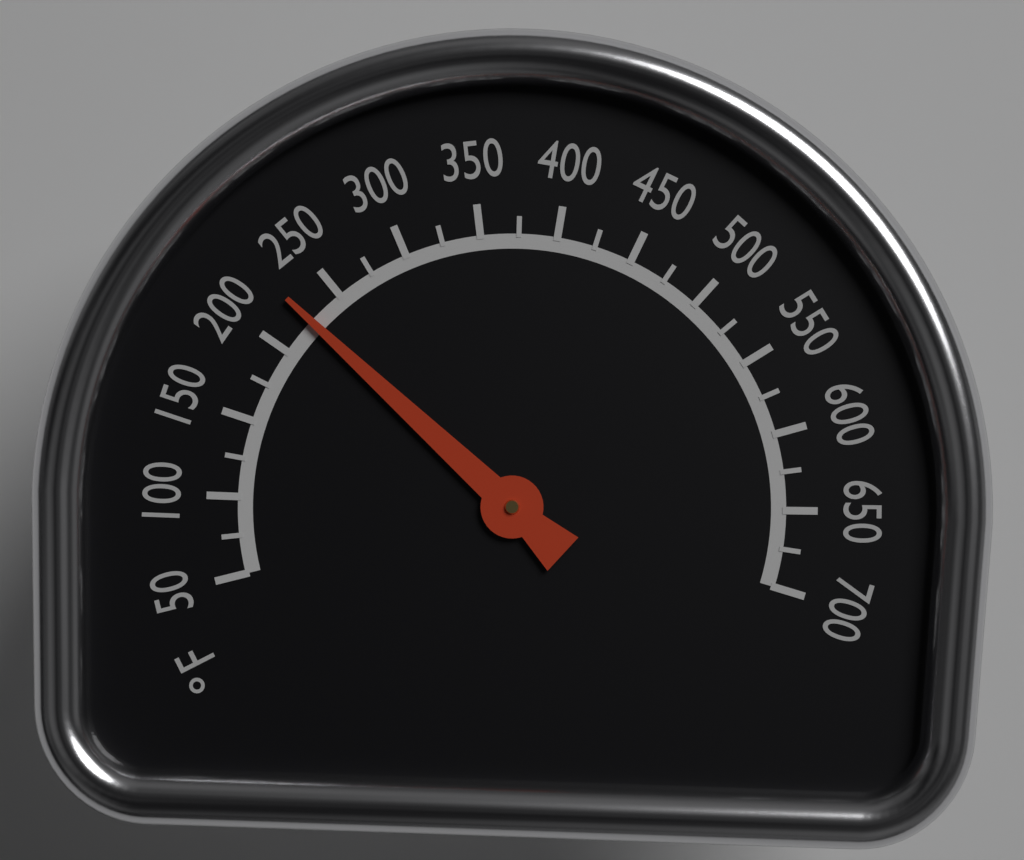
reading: 225 °F
